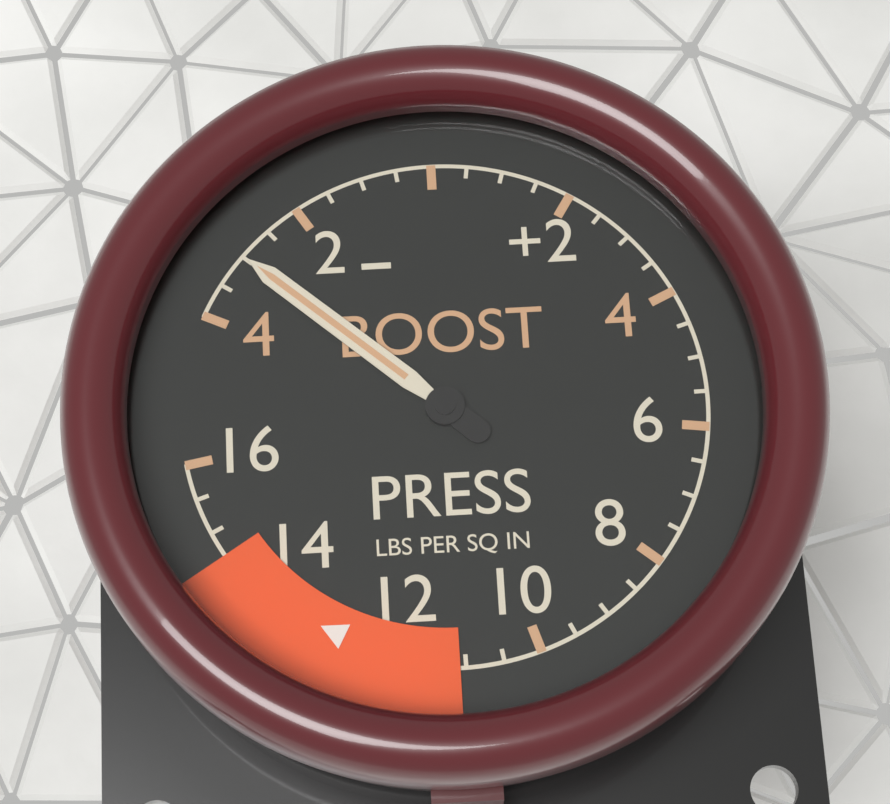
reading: -3.0 psi
